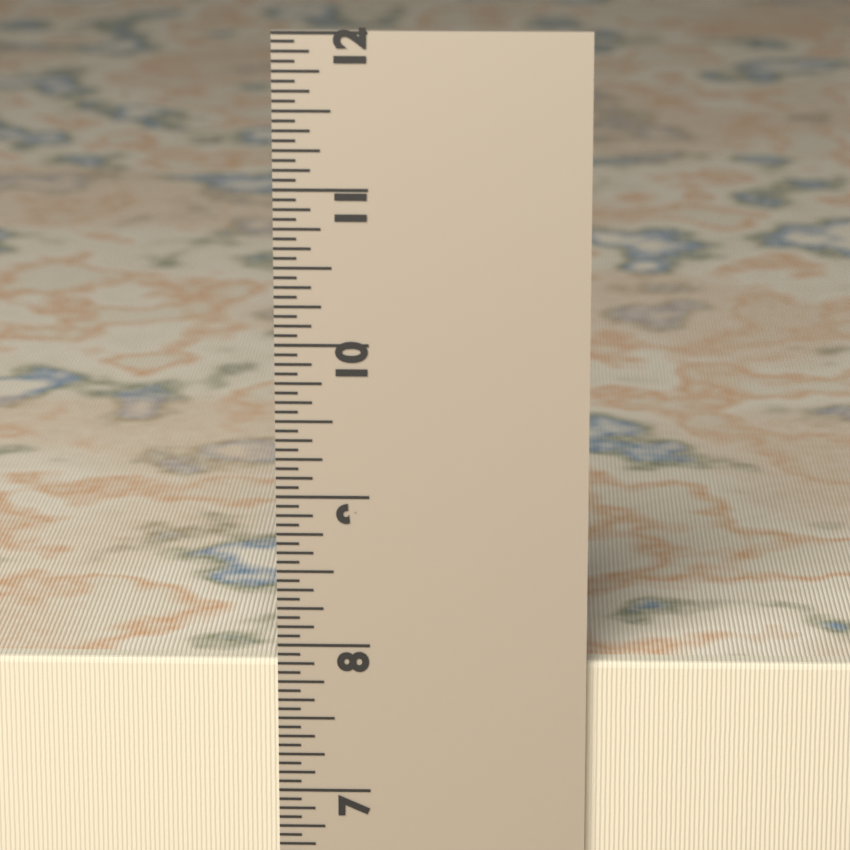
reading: 7.8750 in
